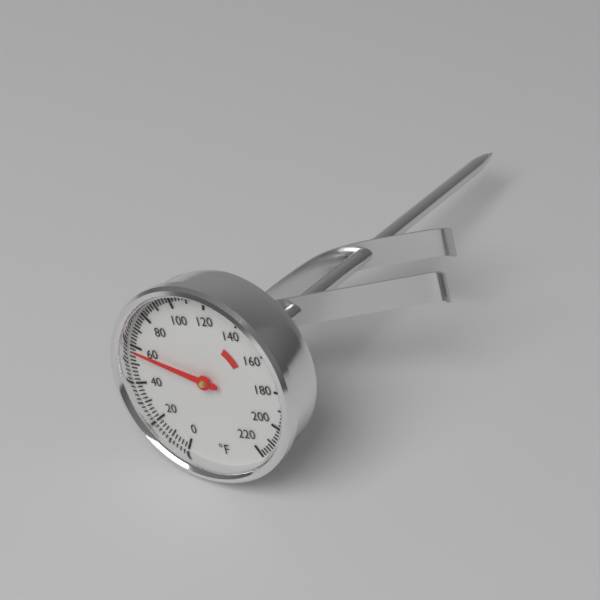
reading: 58 °F
